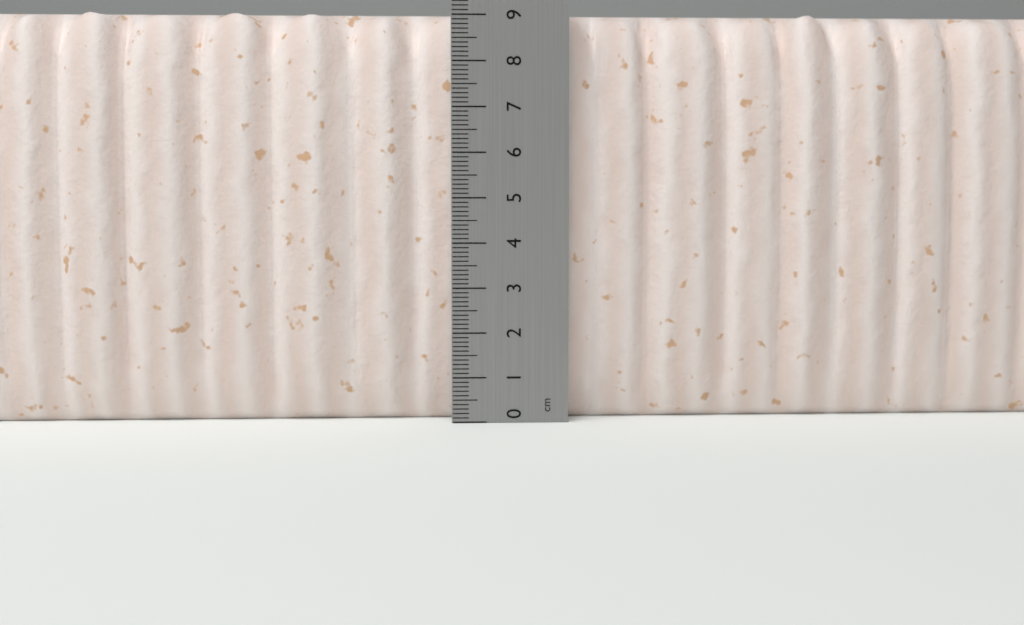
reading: 9.1 cm
